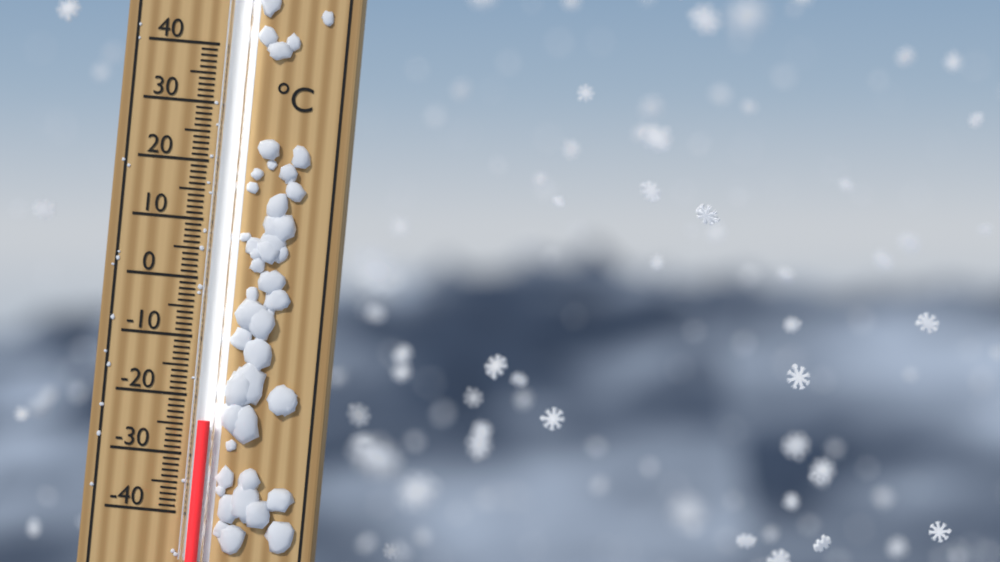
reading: -24 °C
